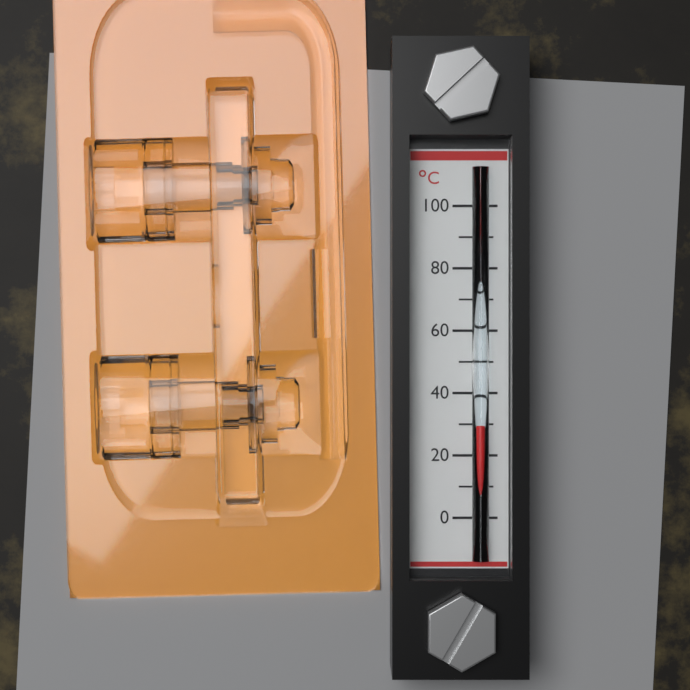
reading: 30 °C
